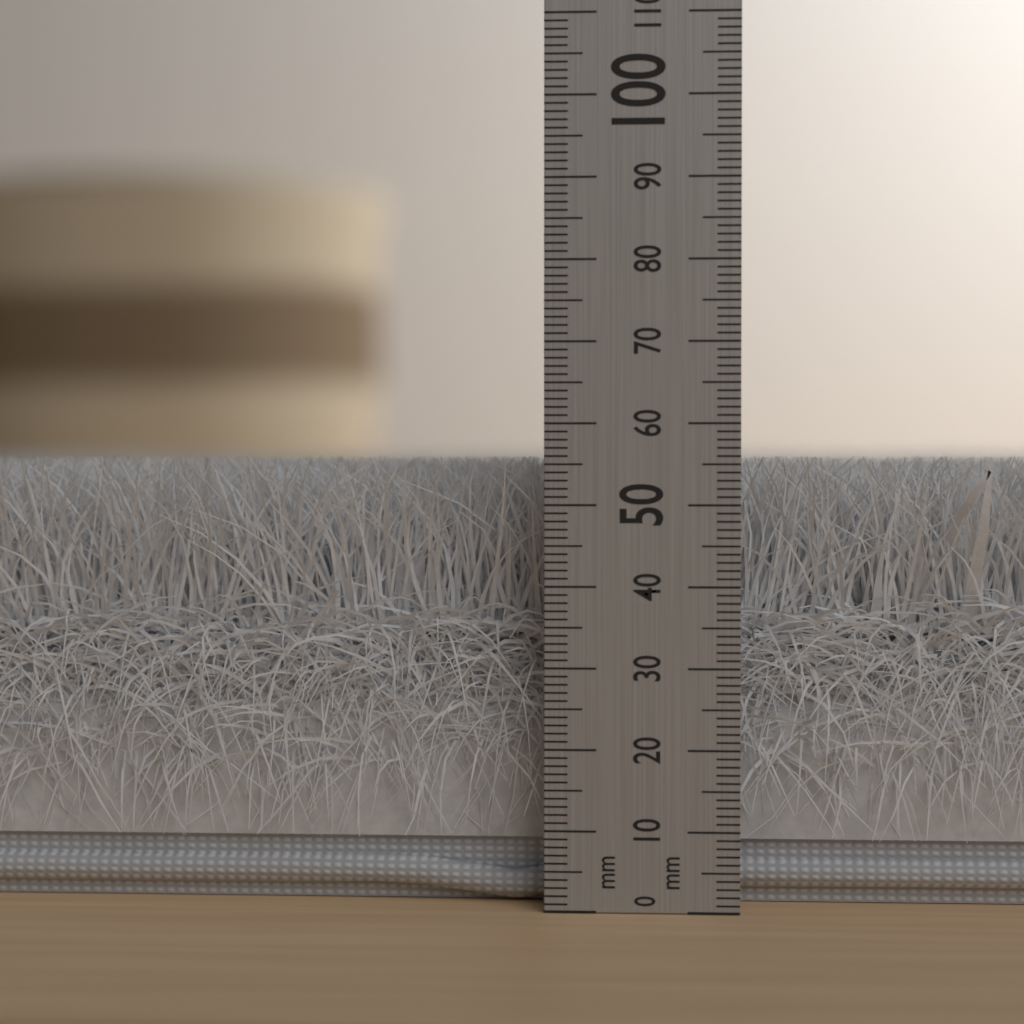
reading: 56 mm
